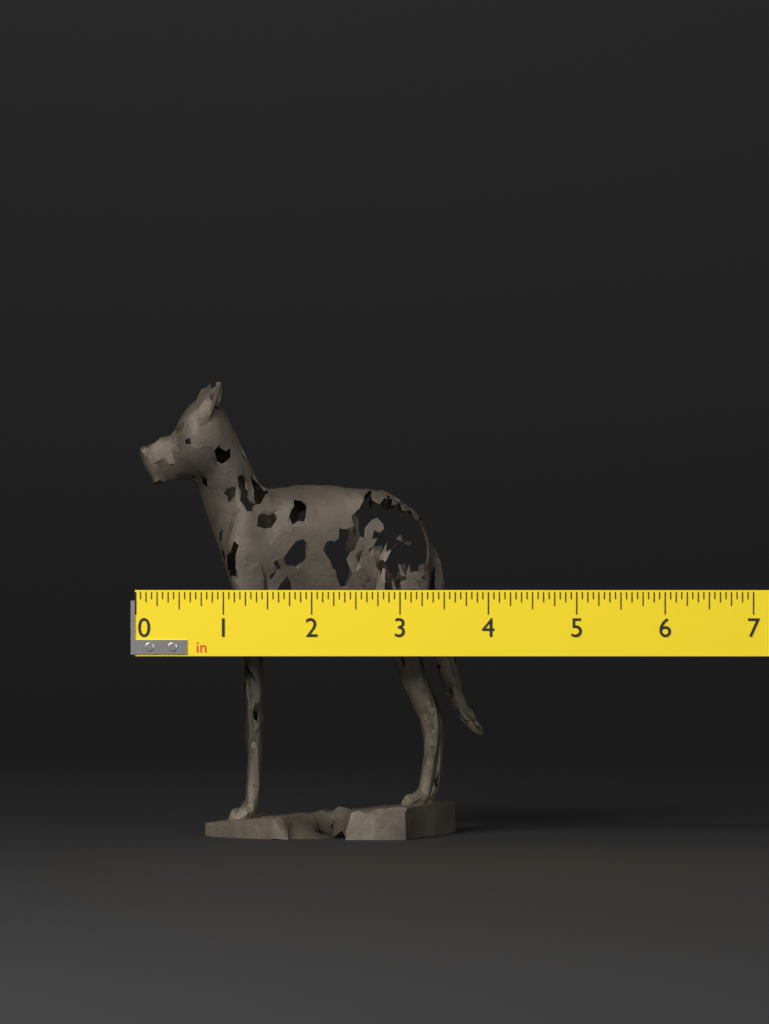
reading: 3.9375 in
